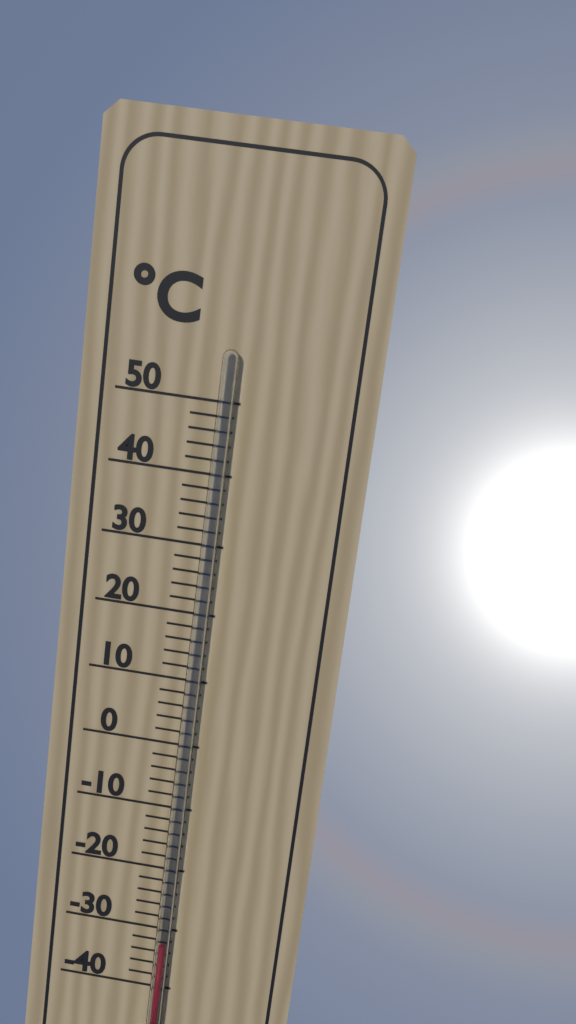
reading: -32 °C
